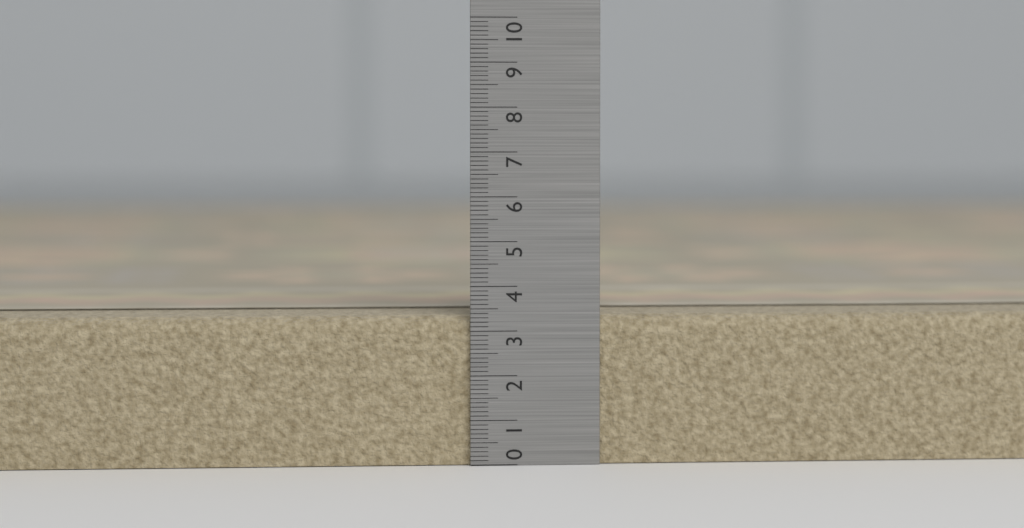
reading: 3.4 (no unit)
